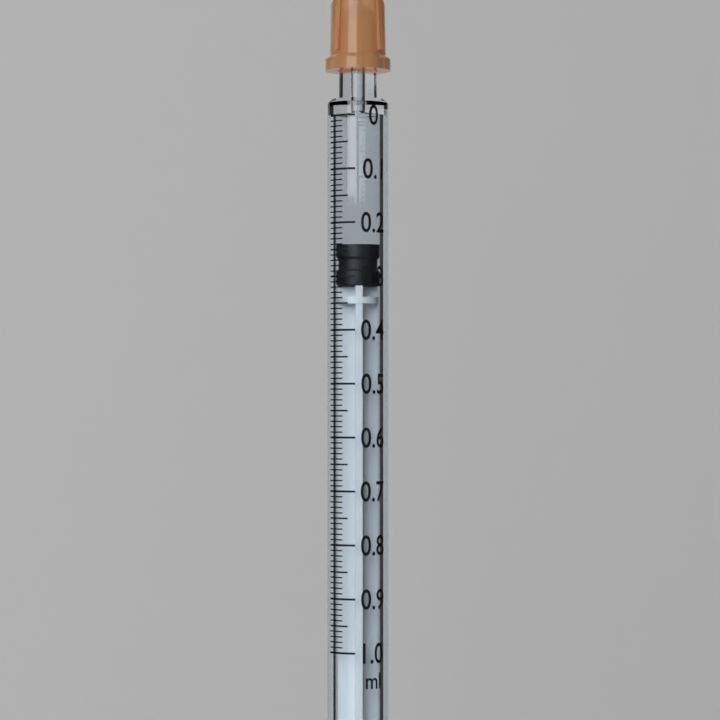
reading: 0.24 ml
